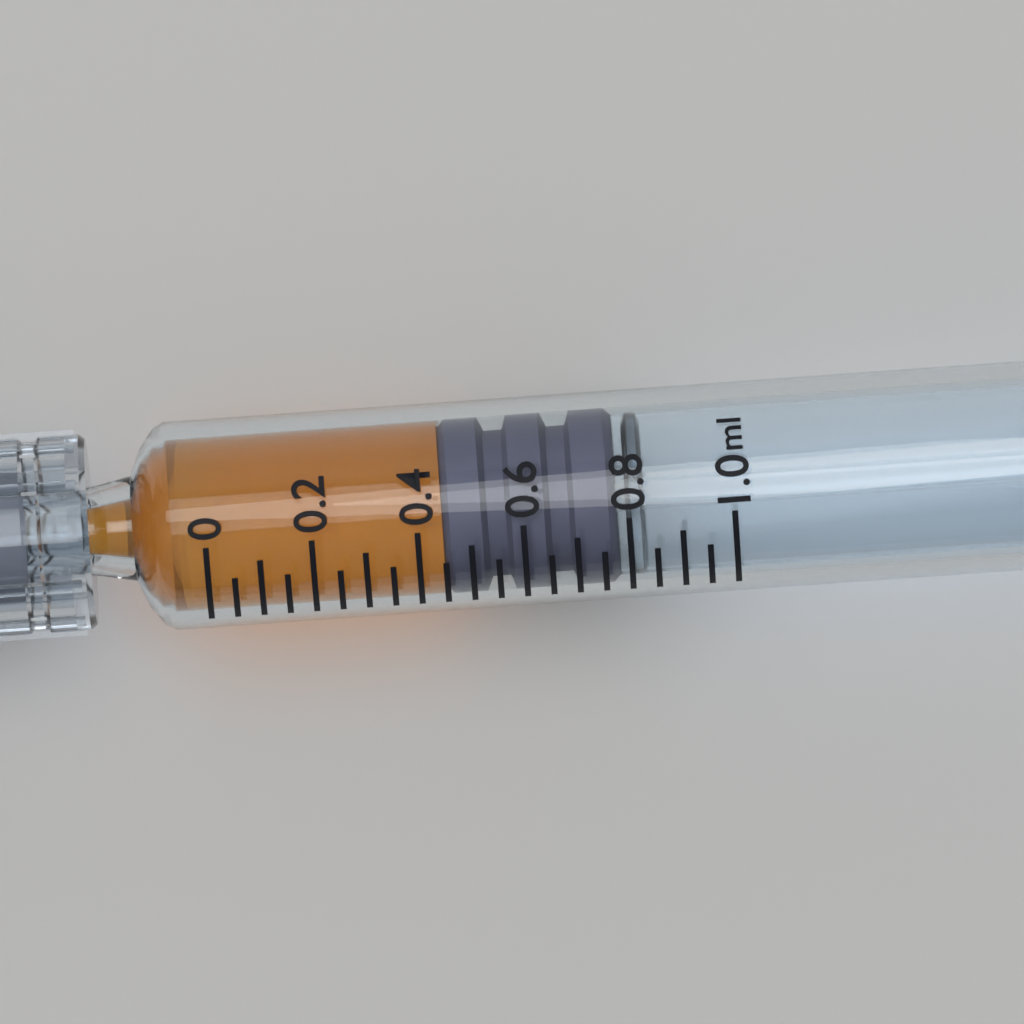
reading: 0.45 ml
